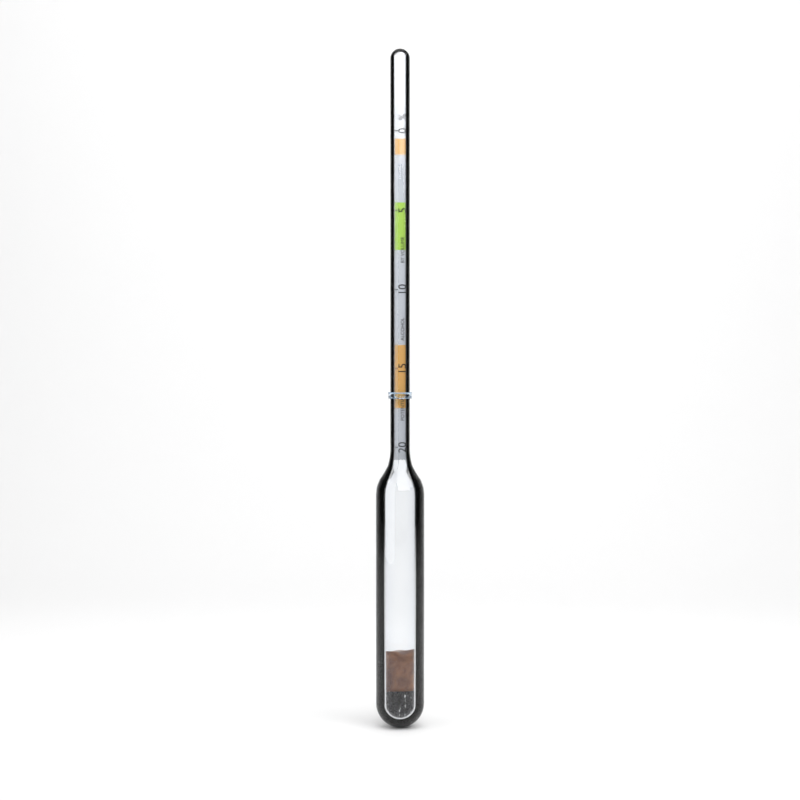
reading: 16.5 %
